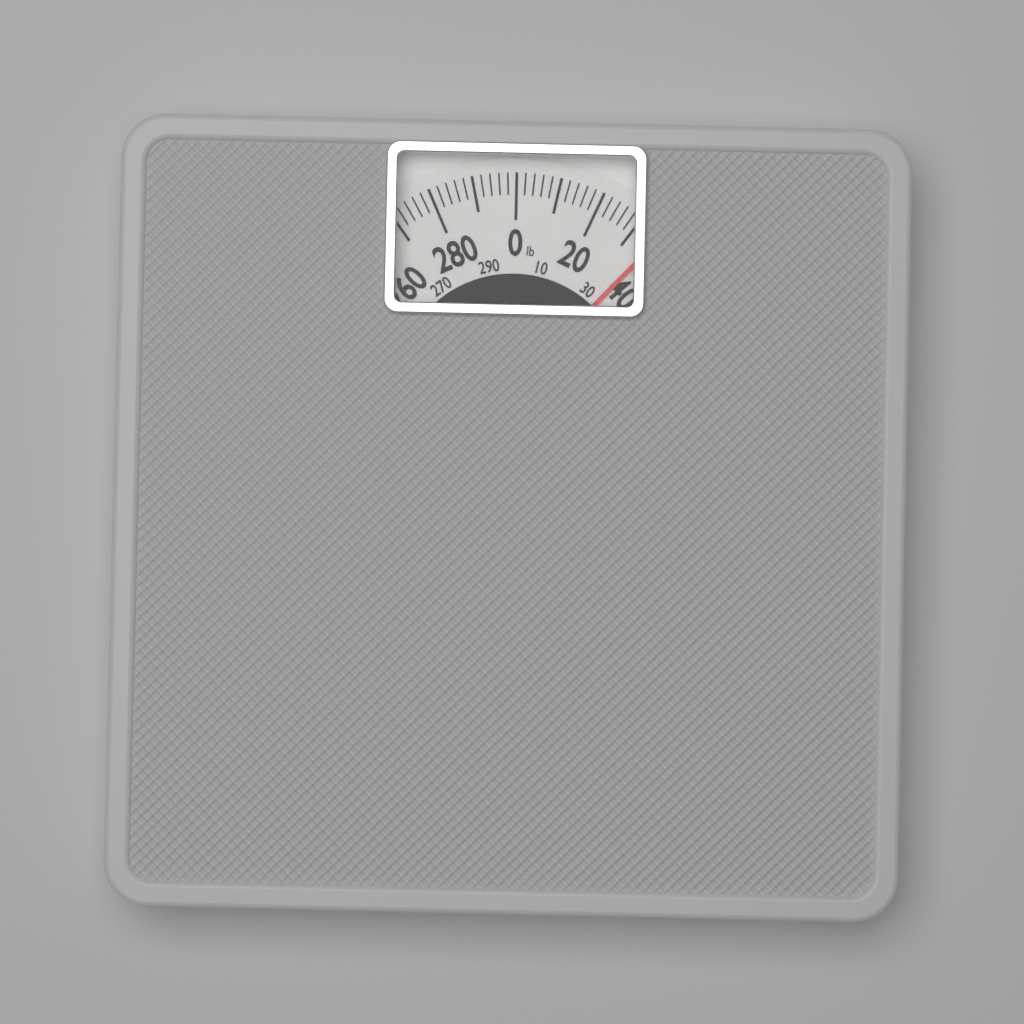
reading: 36 lb
